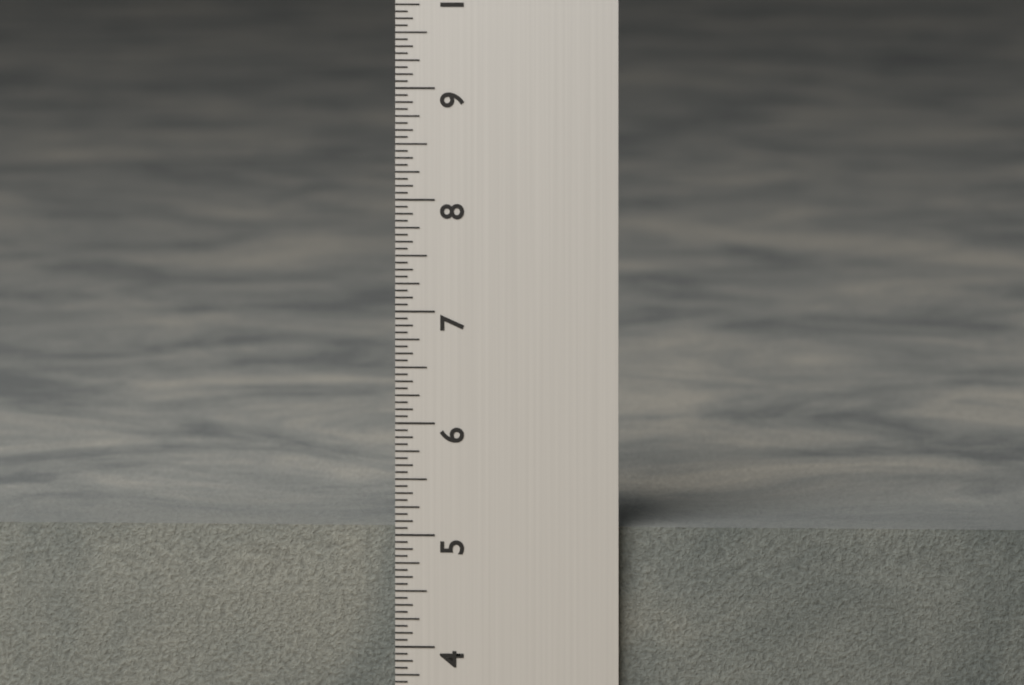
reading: 5.0625 in
